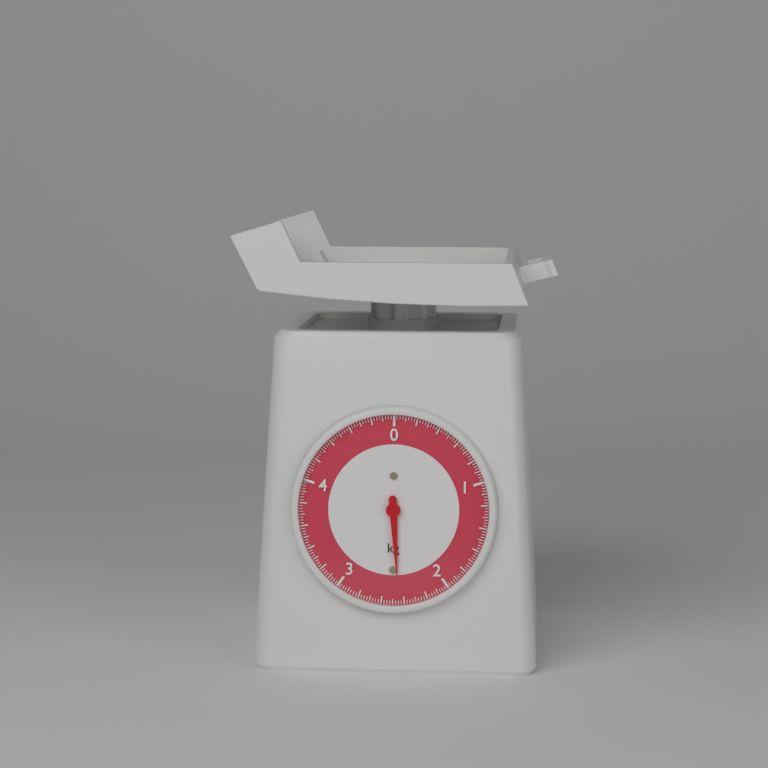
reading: 2.450 kg
